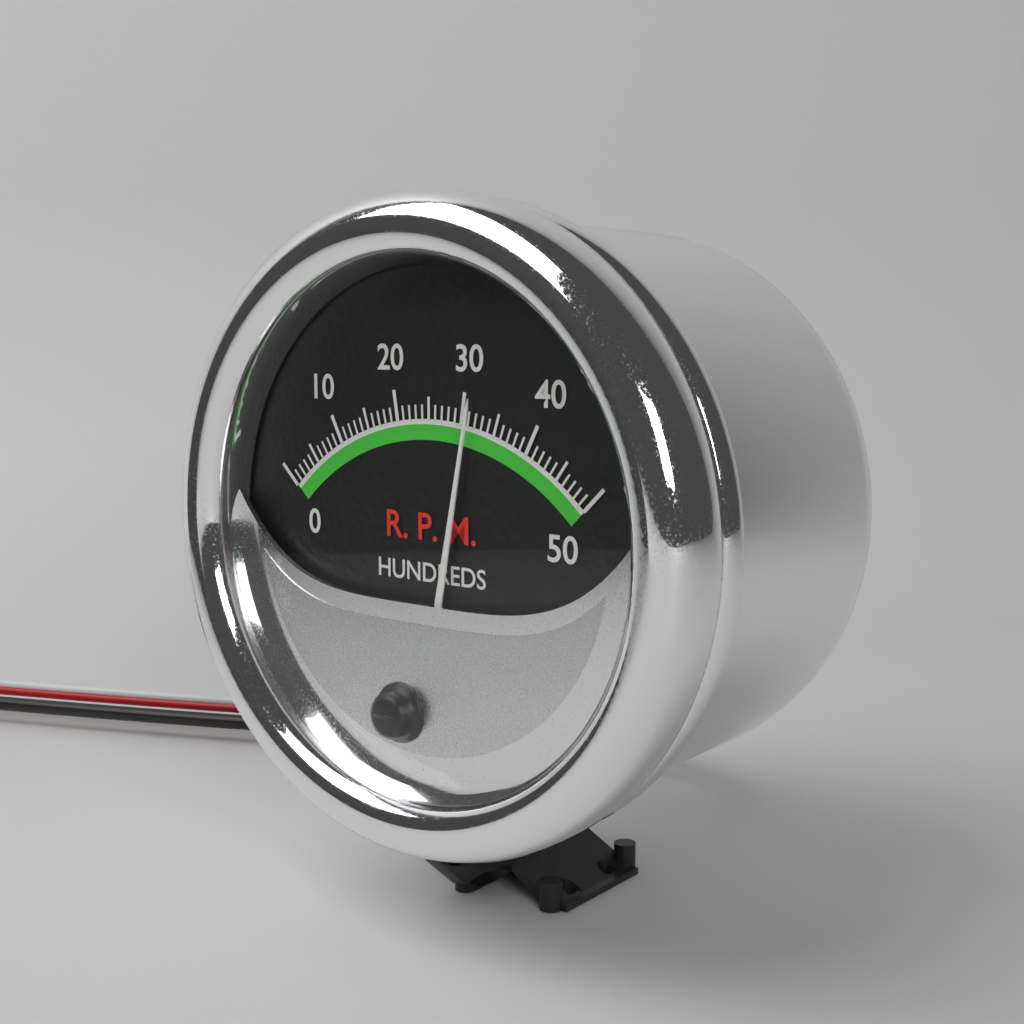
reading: 31 RPM x100
